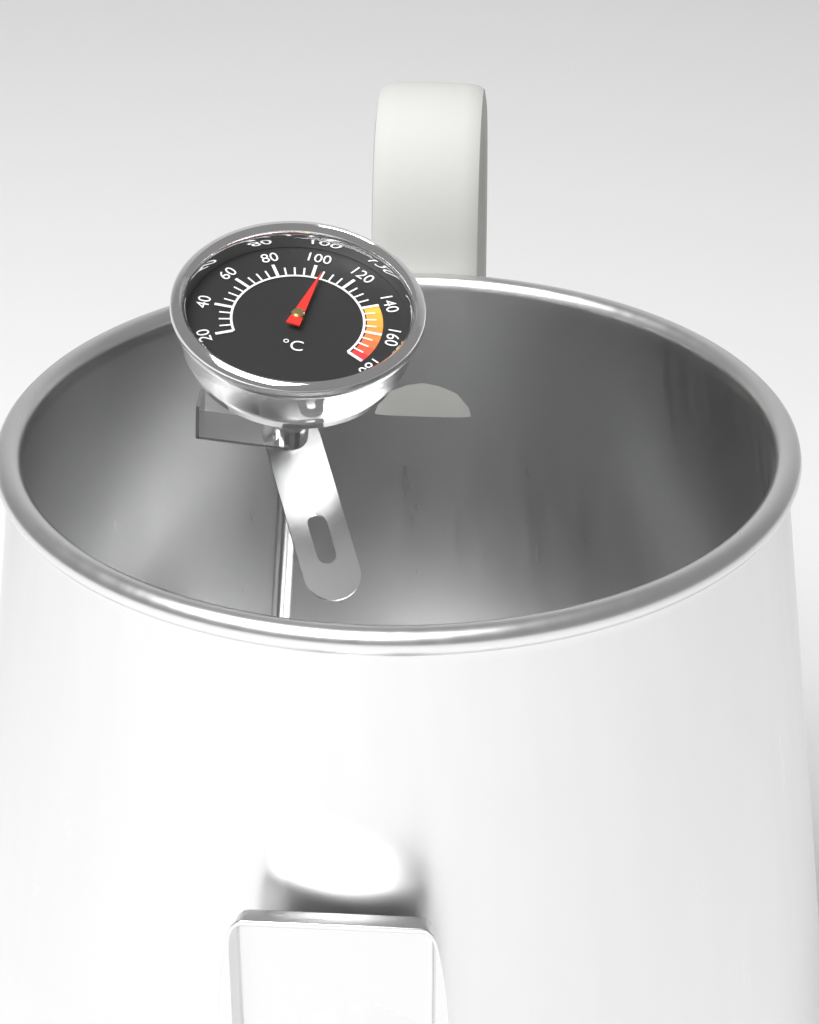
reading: 105 °C
